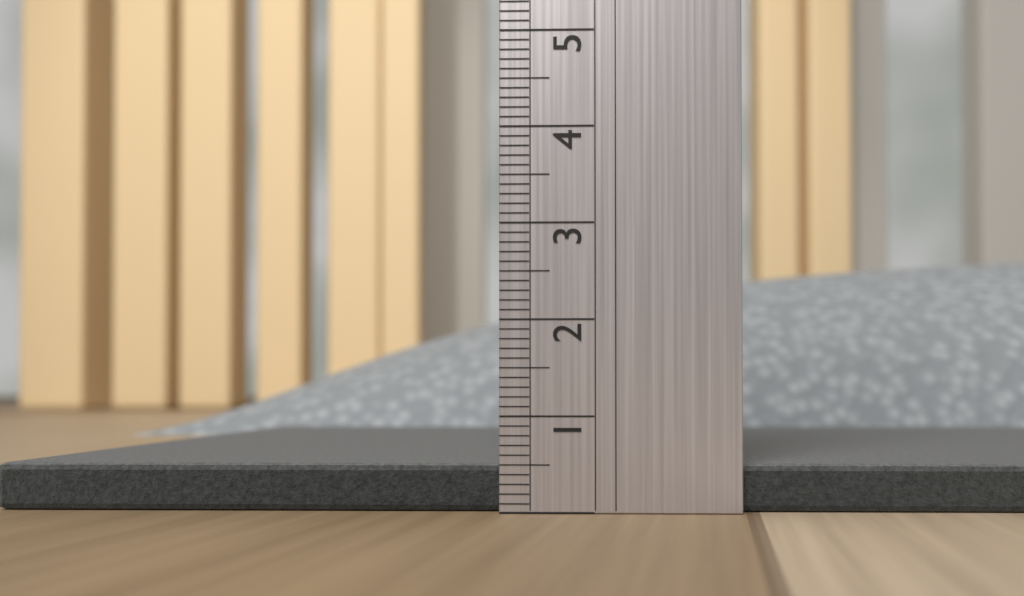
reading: 0.5 (no unit)
